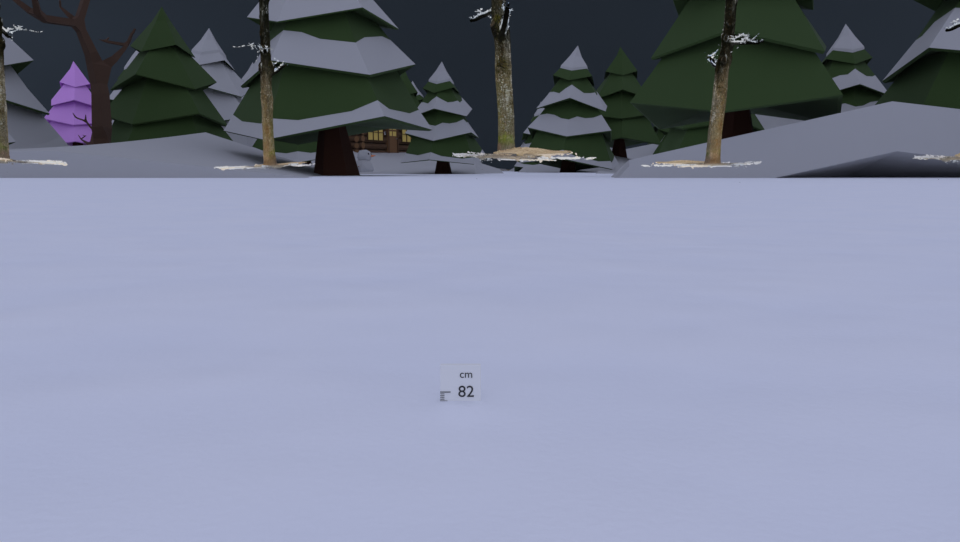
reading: 81.5 cm
